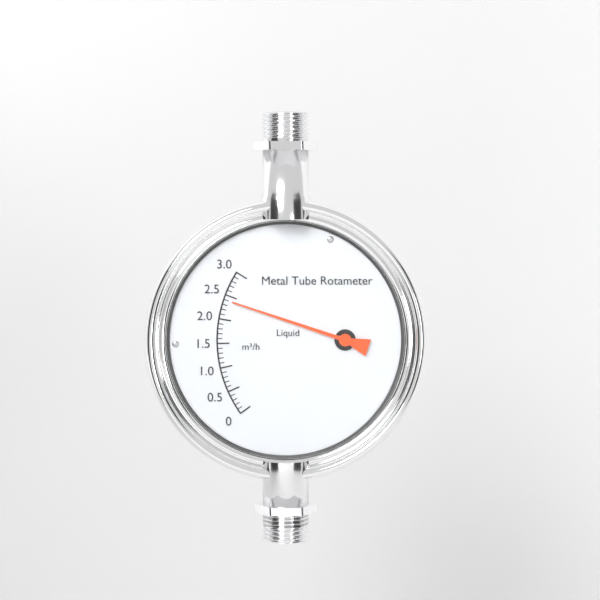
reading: 2.4 m³/h
